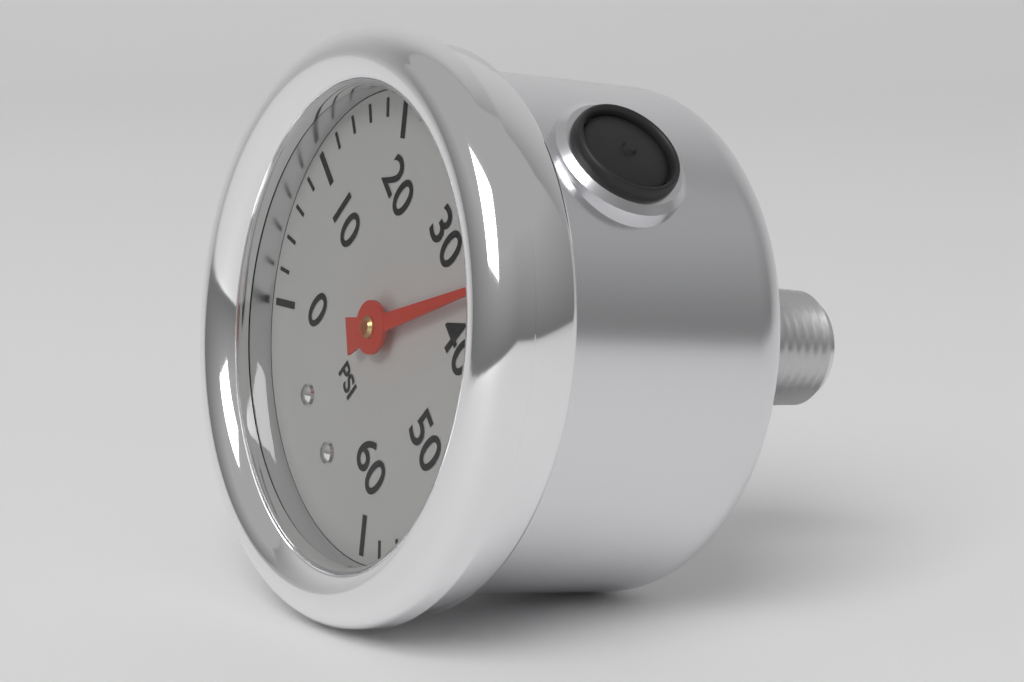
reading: 36 psi
